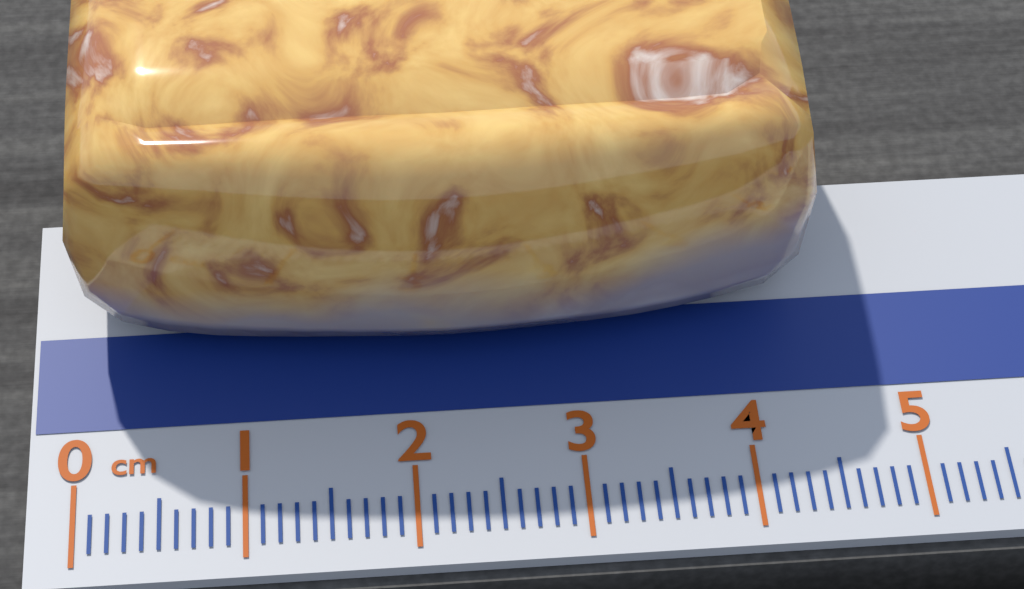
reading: 4.5 cm
